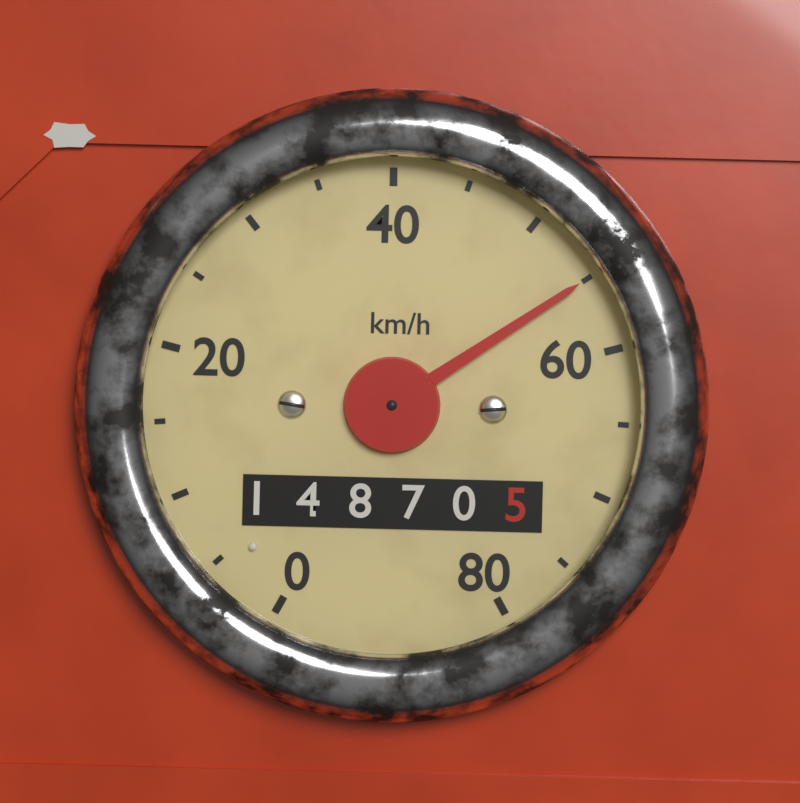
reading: 55 km/h
